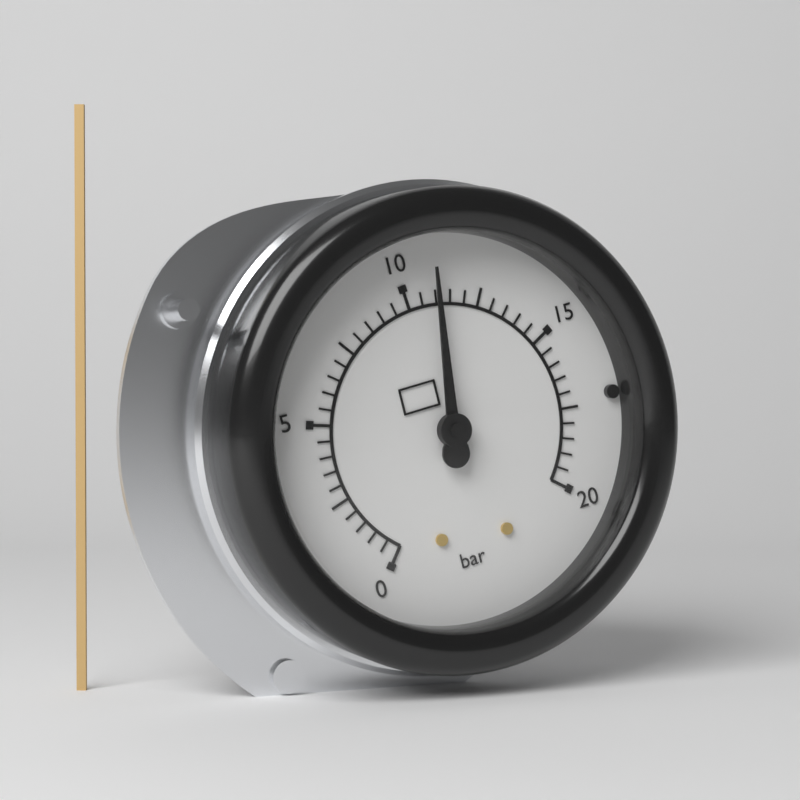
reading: 11.0 bar
